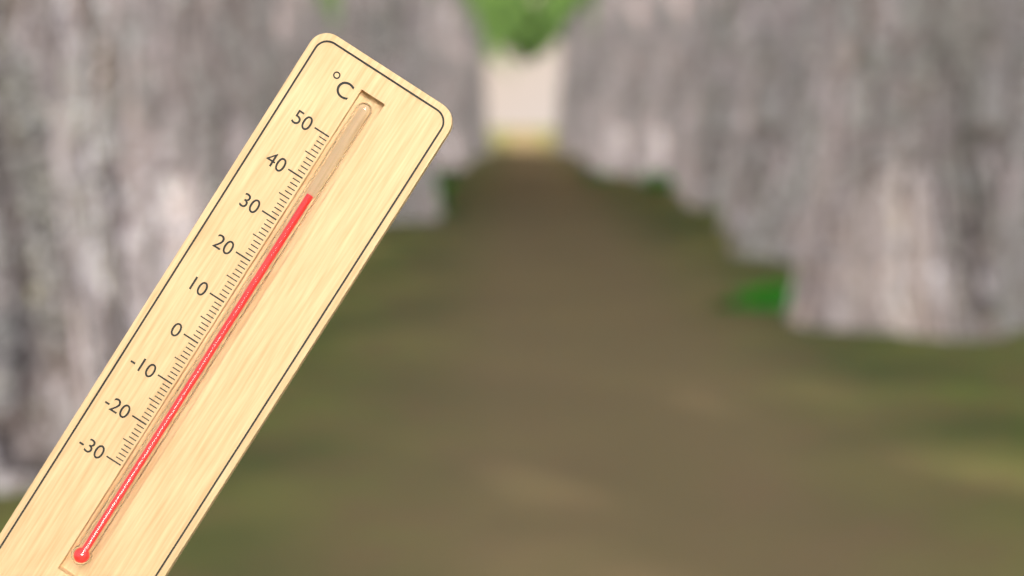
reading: 38 °C
